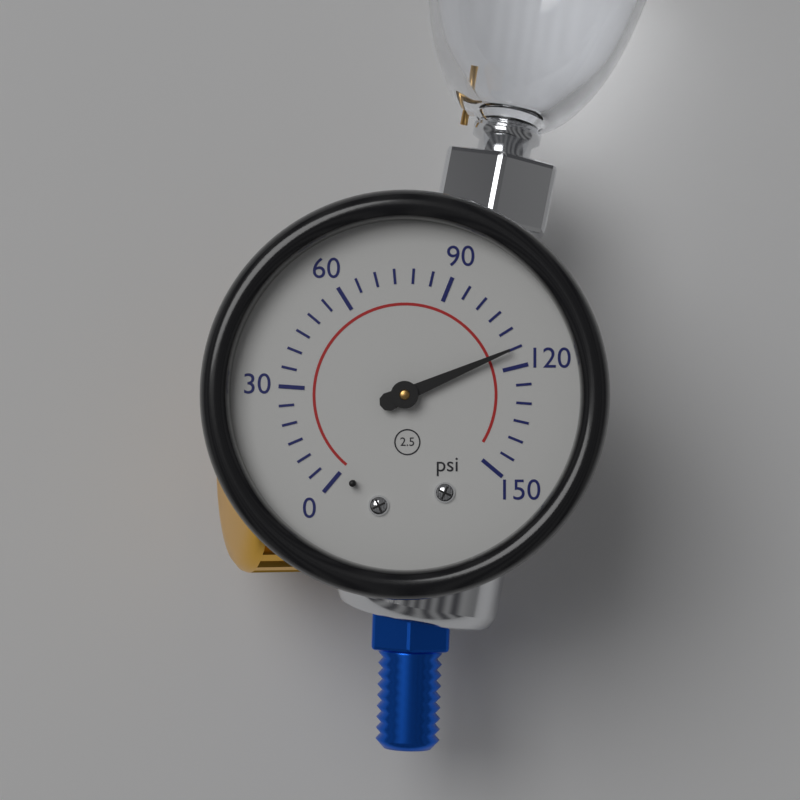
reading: 115 psi
